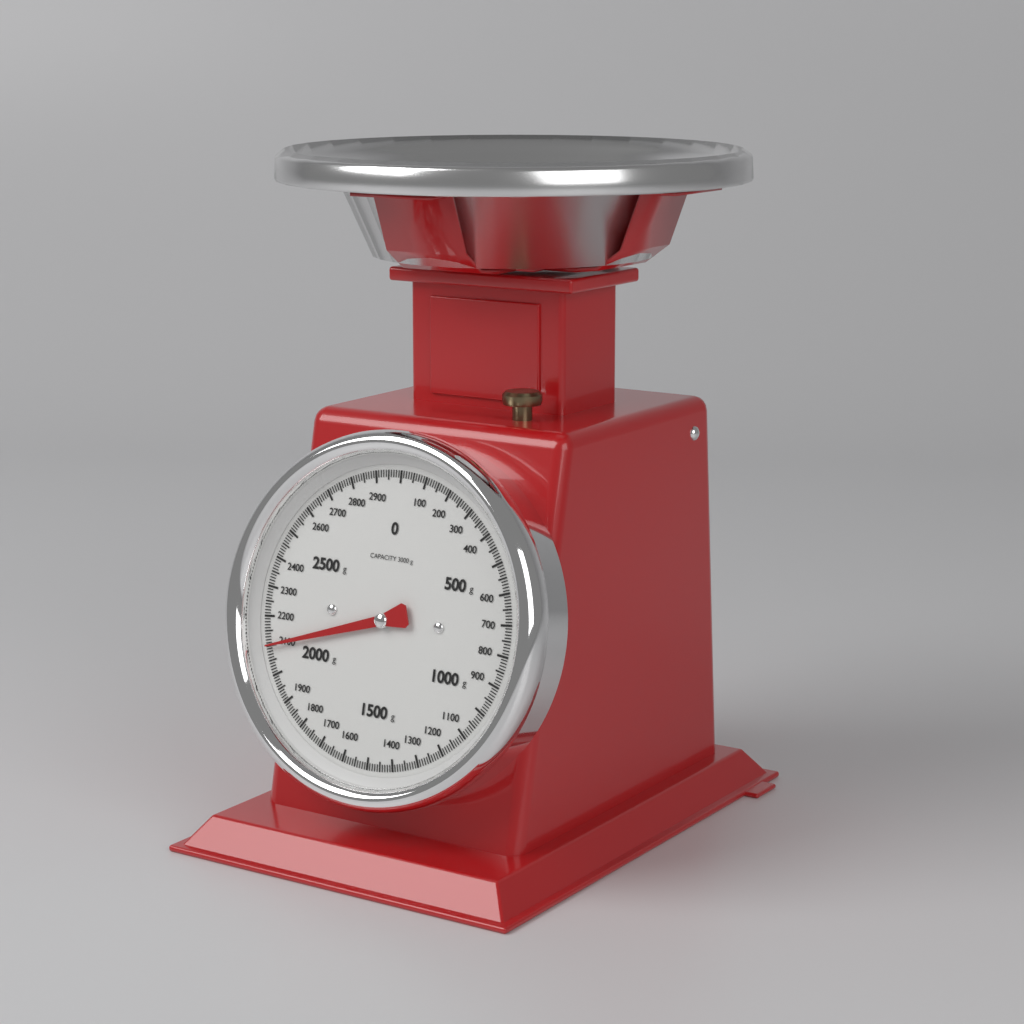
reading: 2100 g
